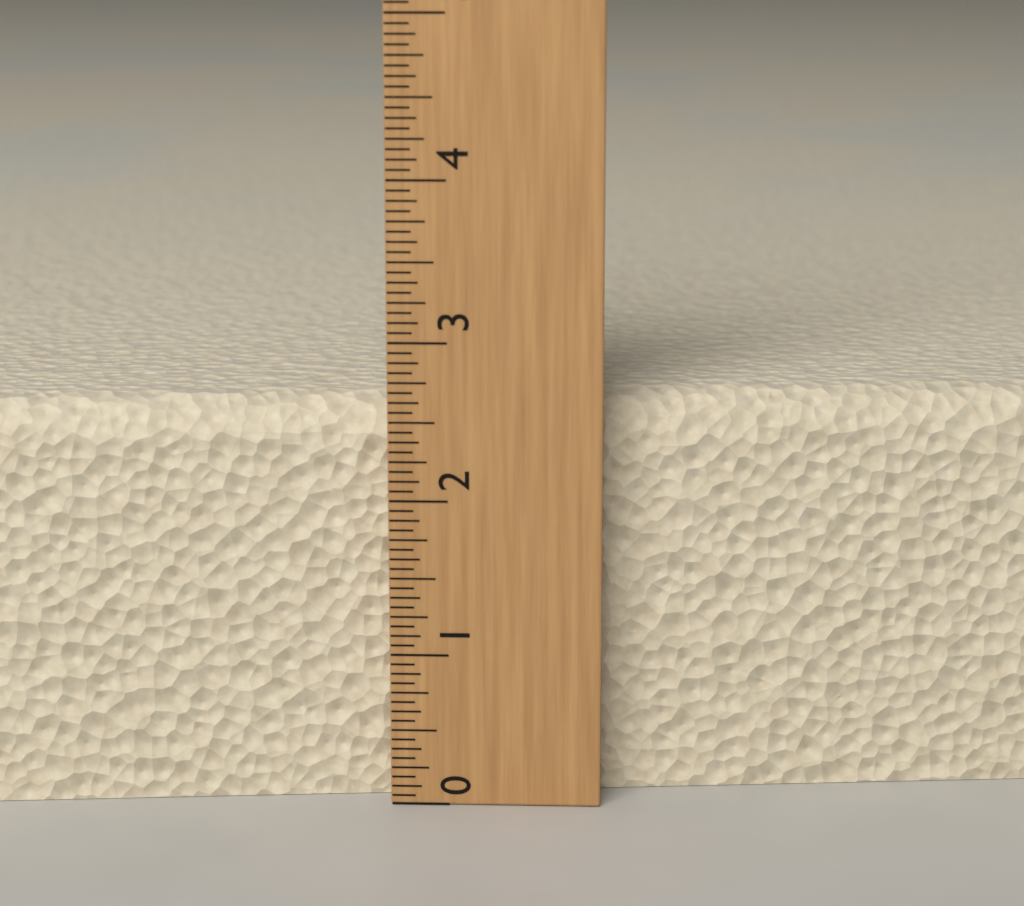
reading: 2.6250 (no unit)
